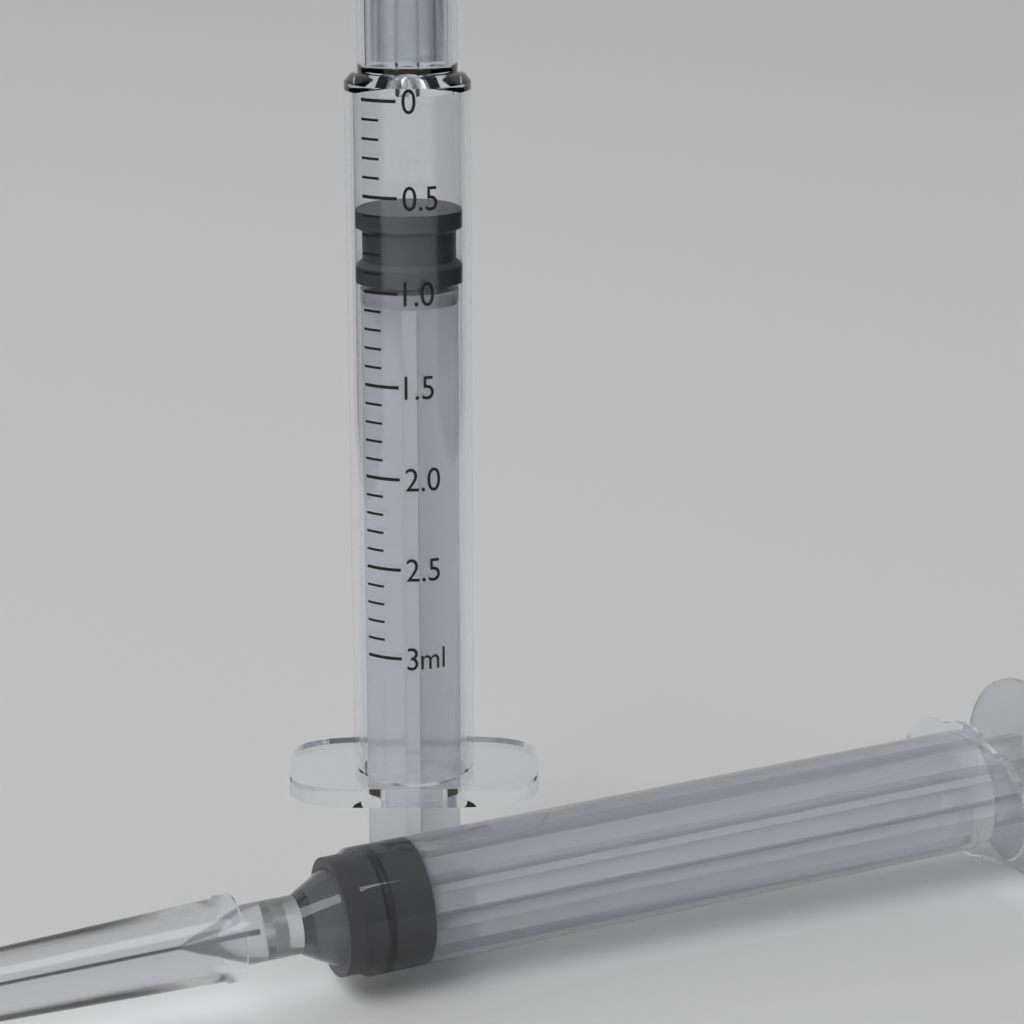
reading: 0.6 ml
